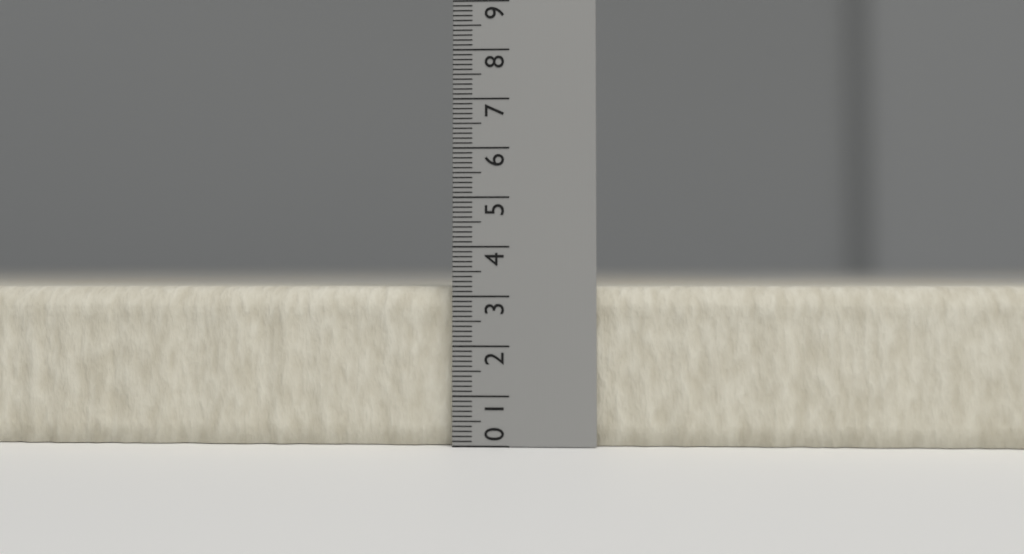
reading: 3.2 (no unit)
